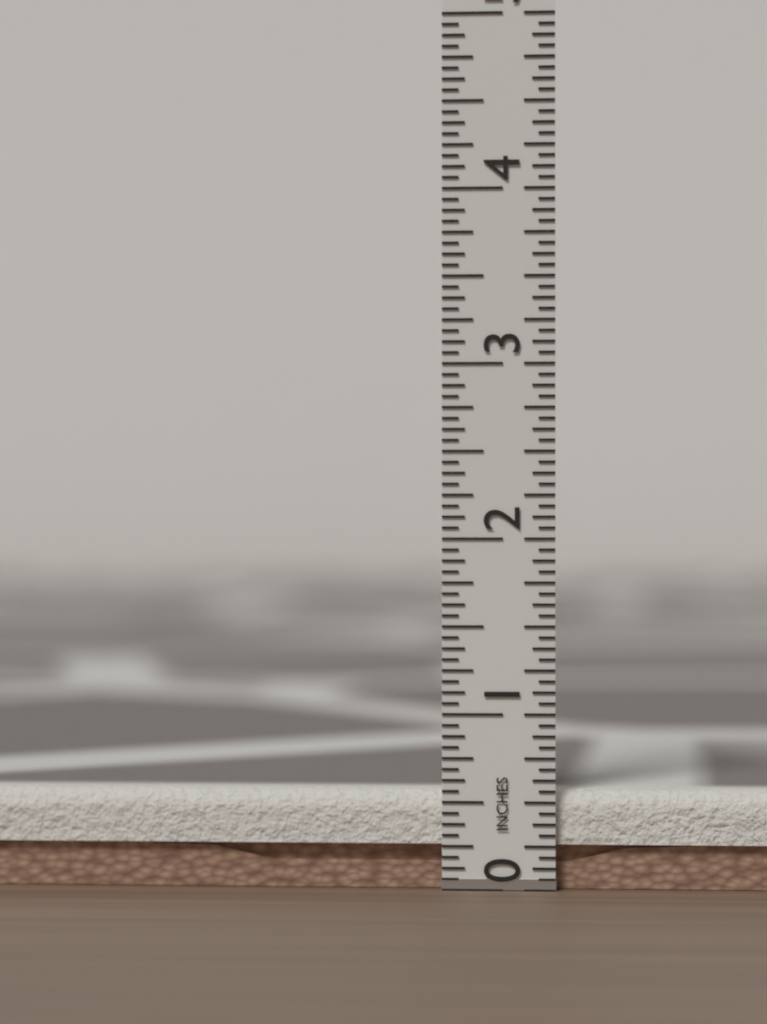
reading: 0.5625 in
